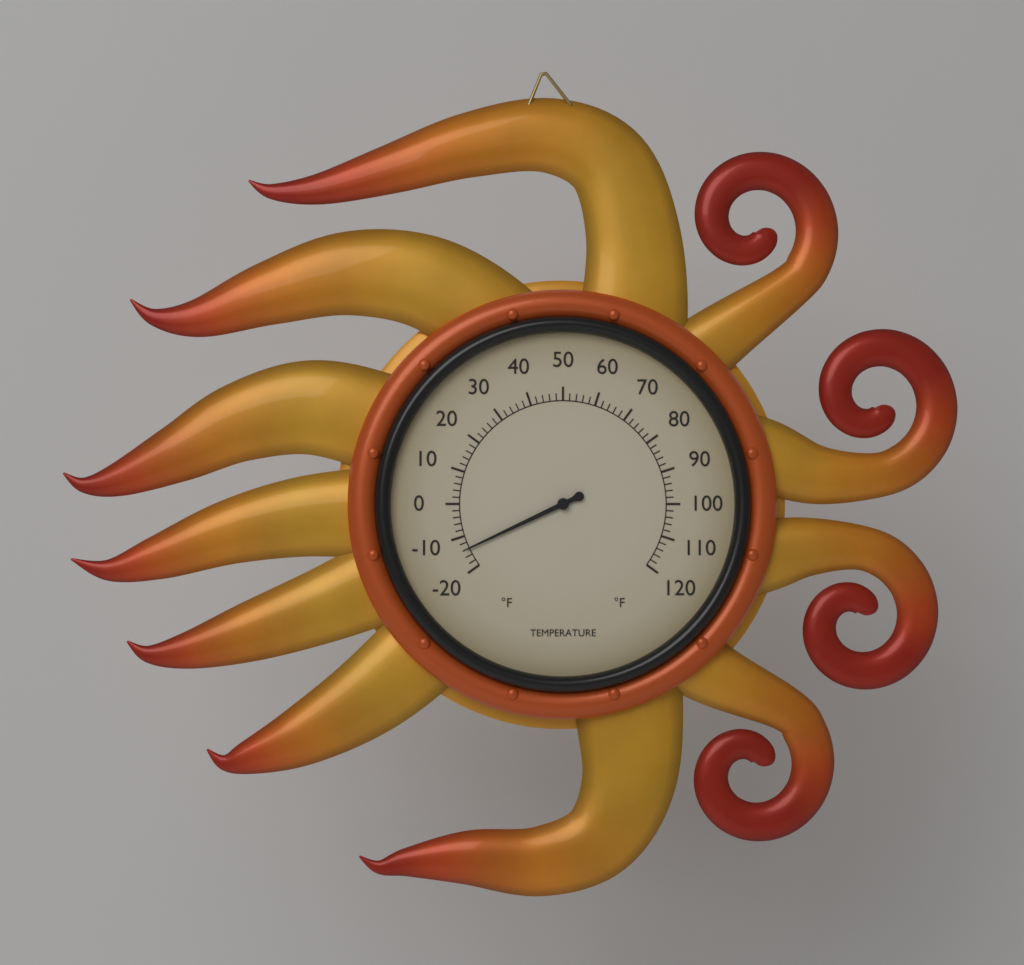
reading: -14 °F
